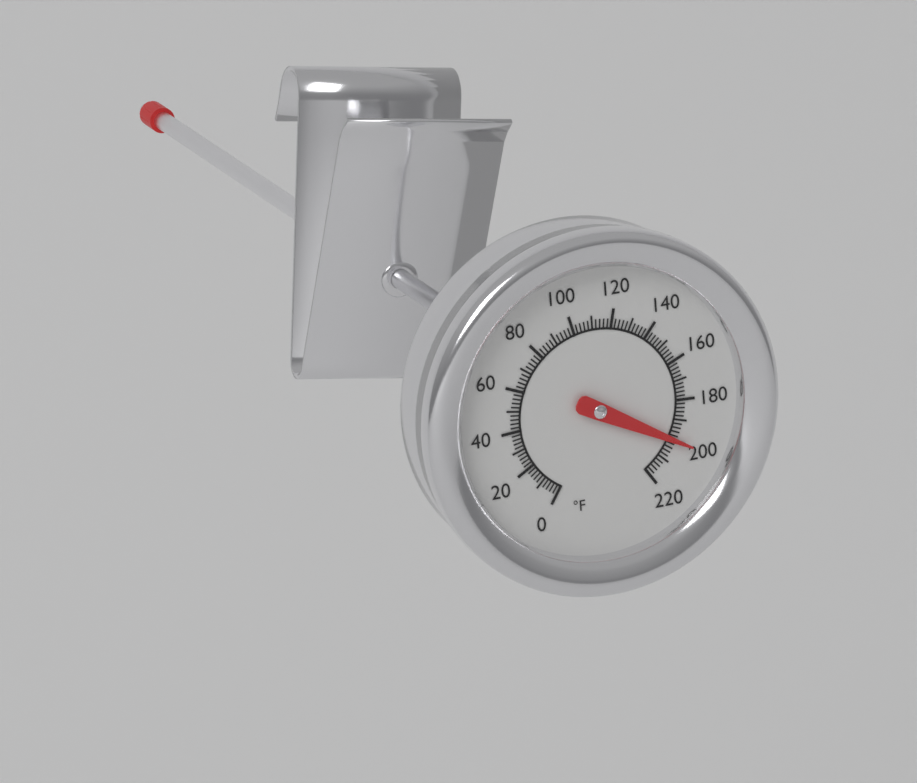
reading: 200 °F
